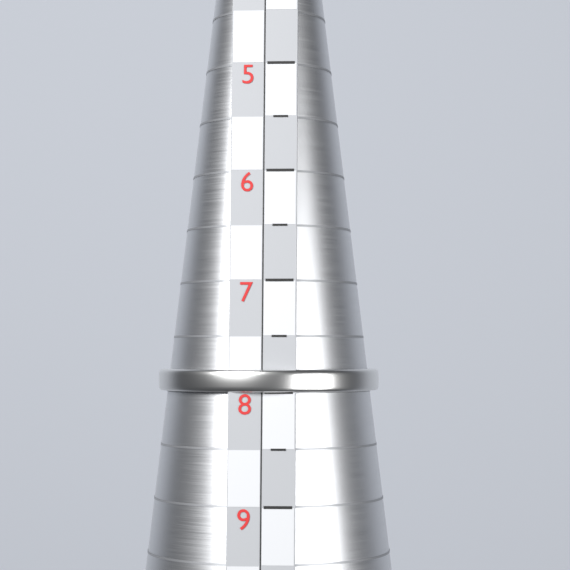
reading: 8.0 (no unit)
